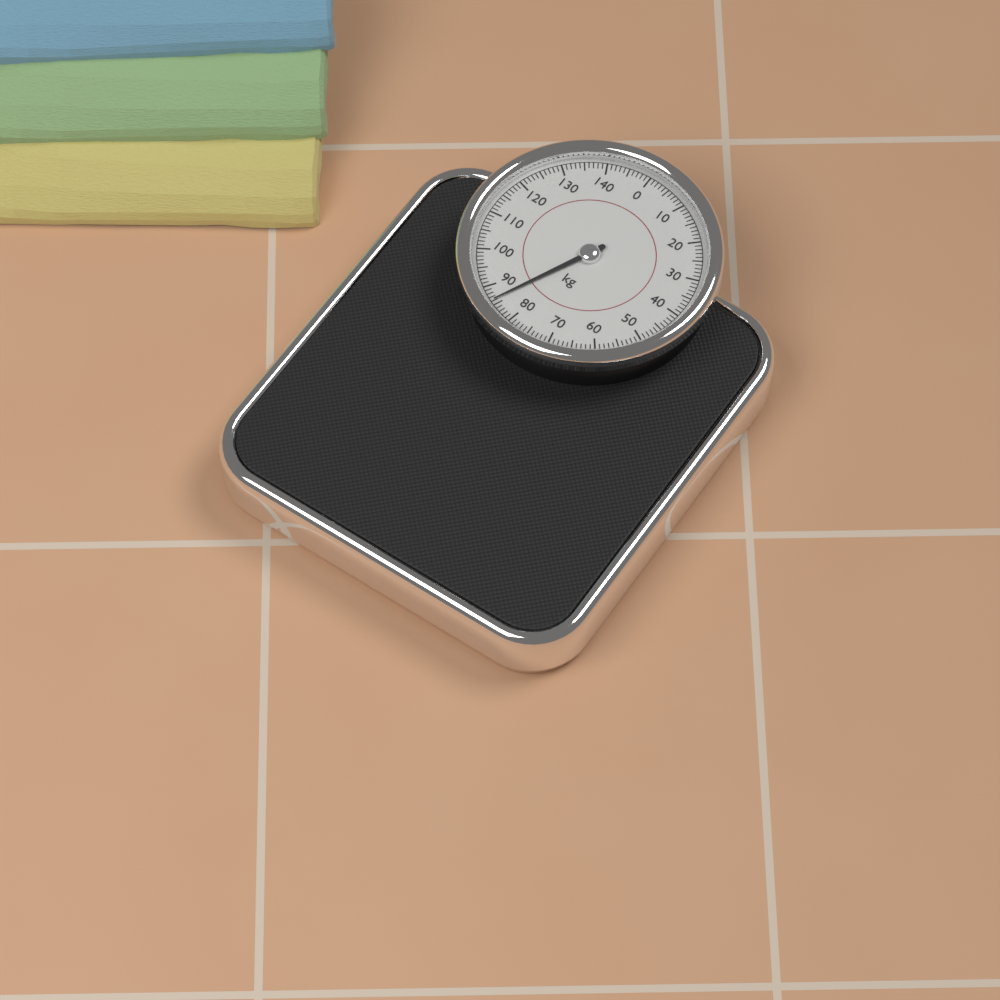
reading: 86 kg
